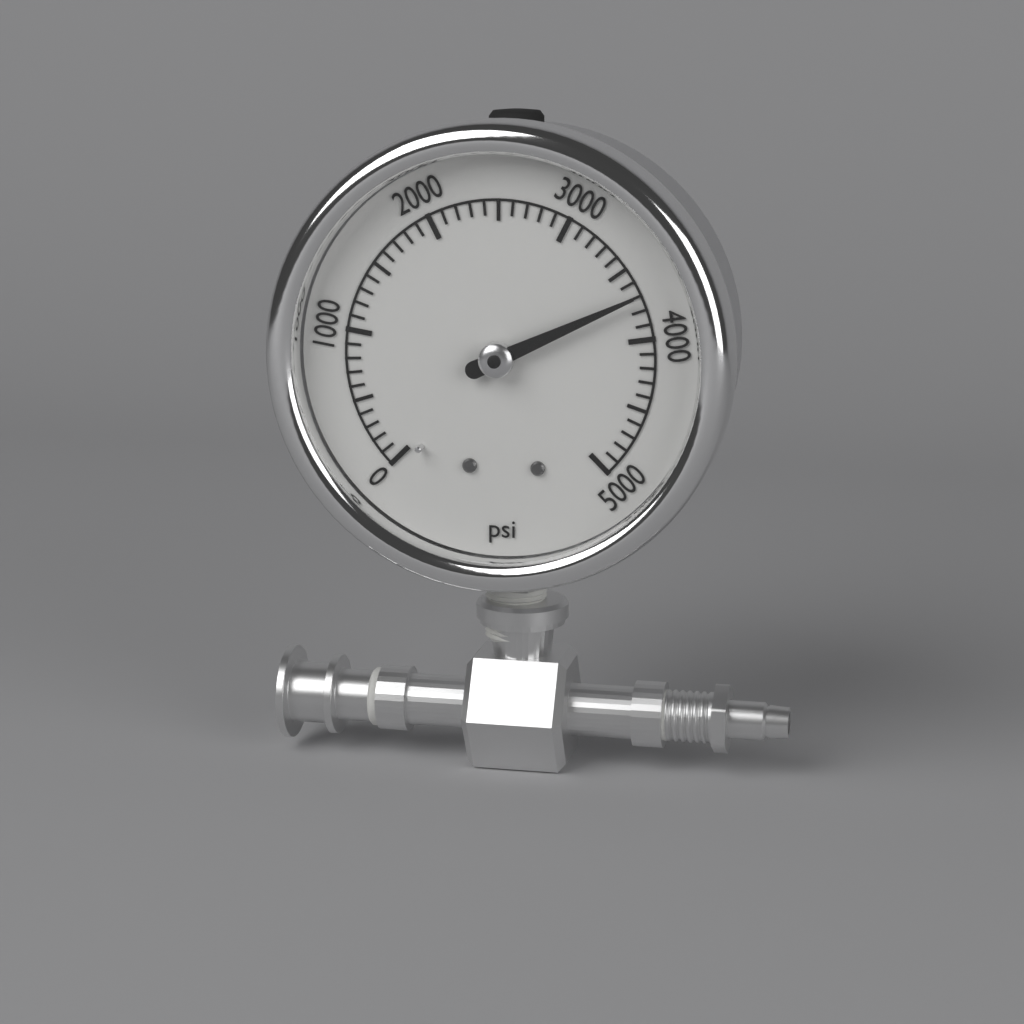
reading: 3700 psi
